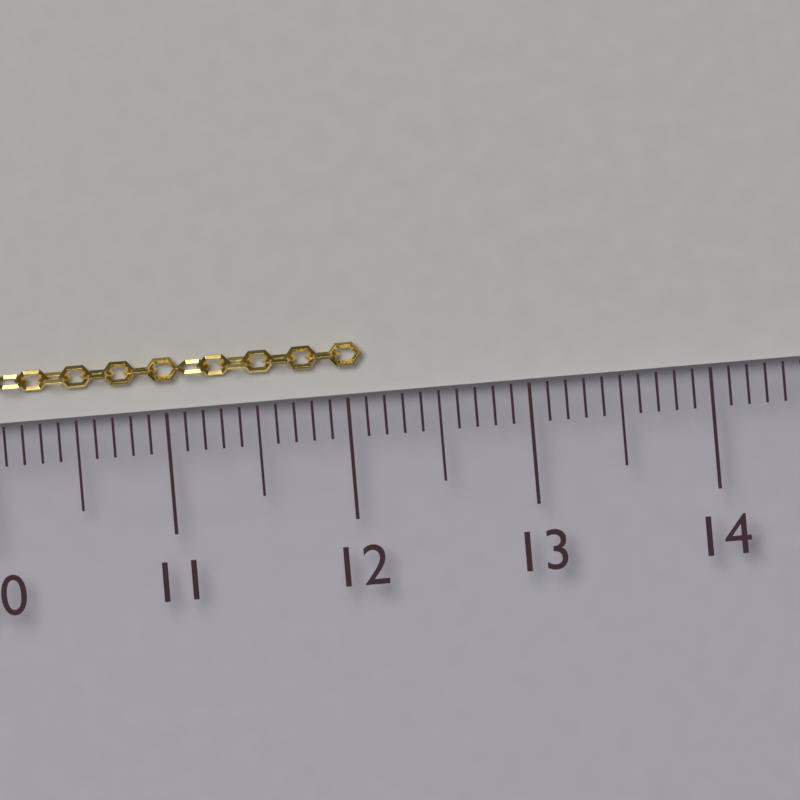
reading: 12.1 cm
